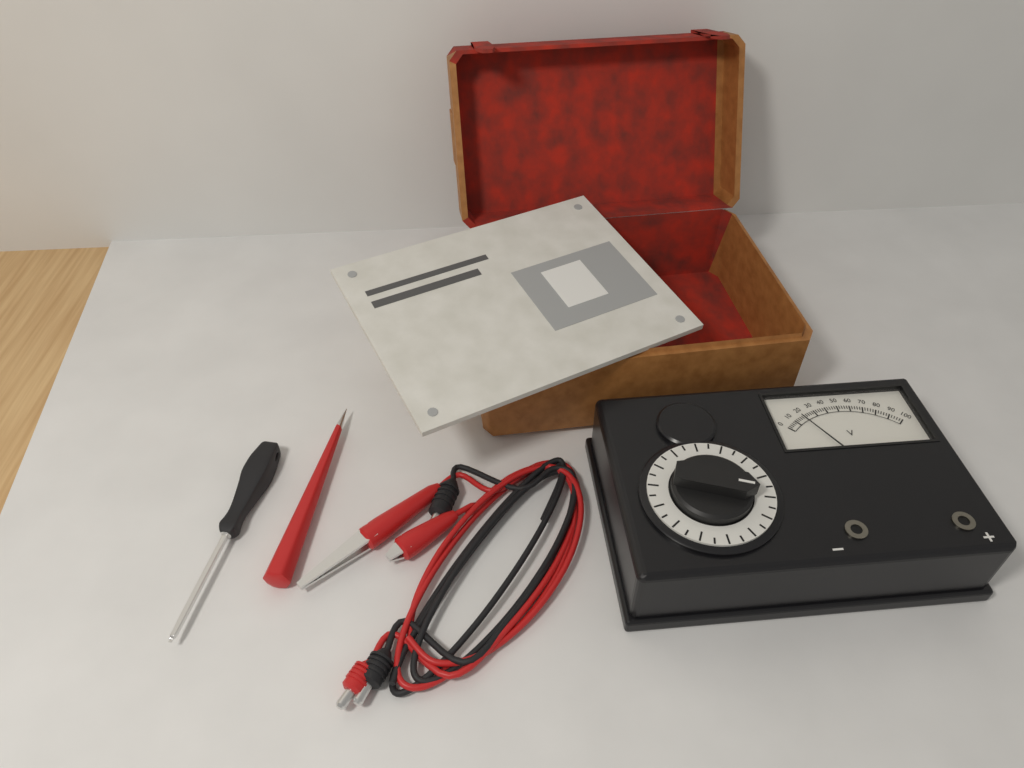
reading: 18 V
